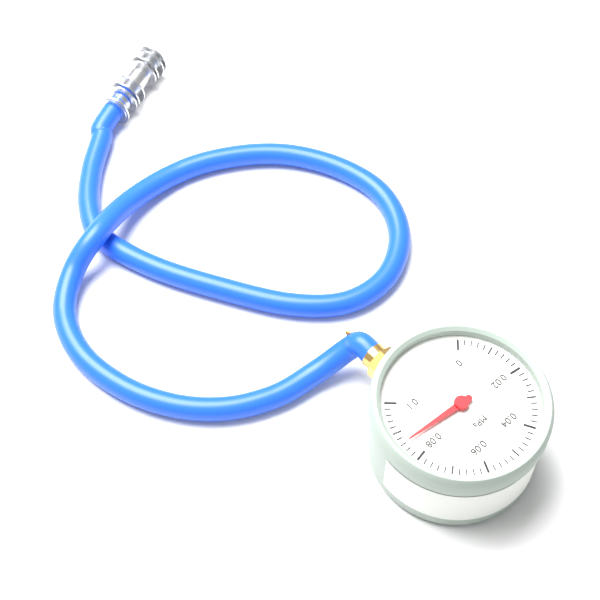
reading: 0.086 MPa
